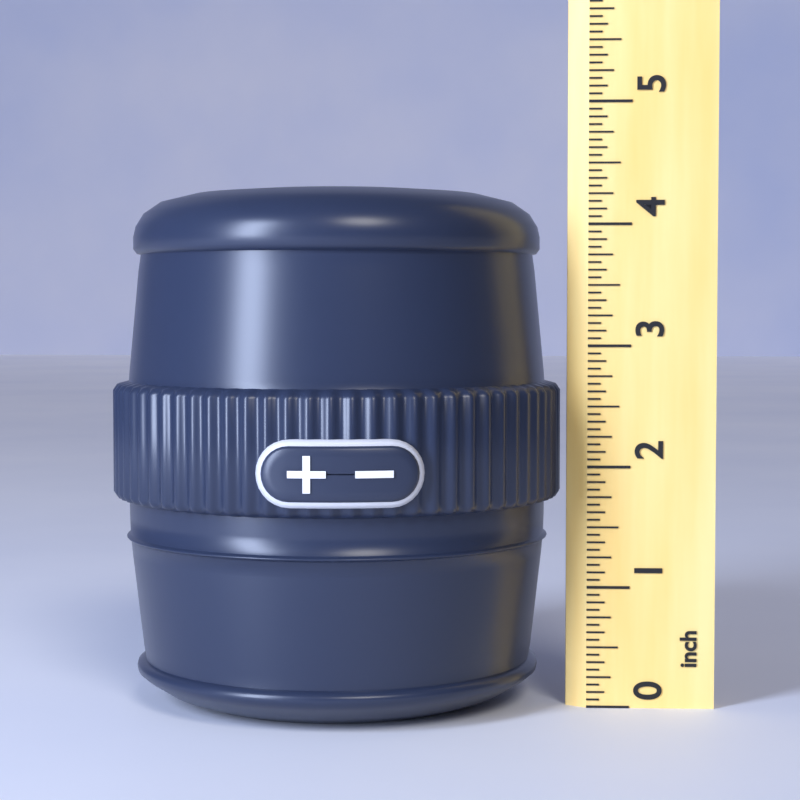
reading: 4.3125 inch
